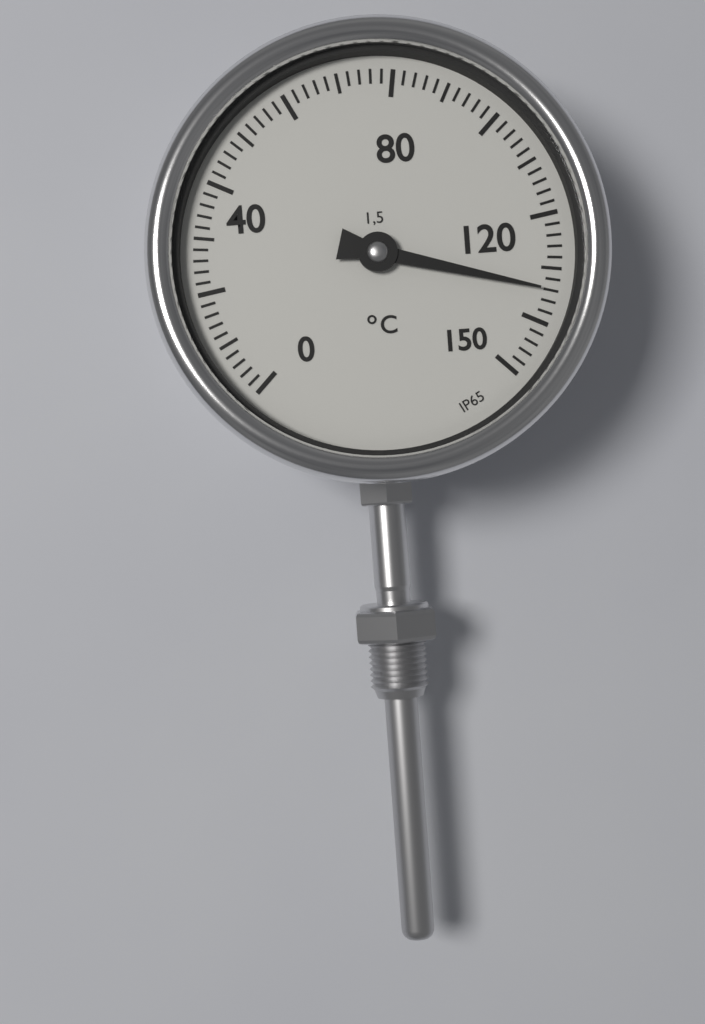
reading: 134 °C
